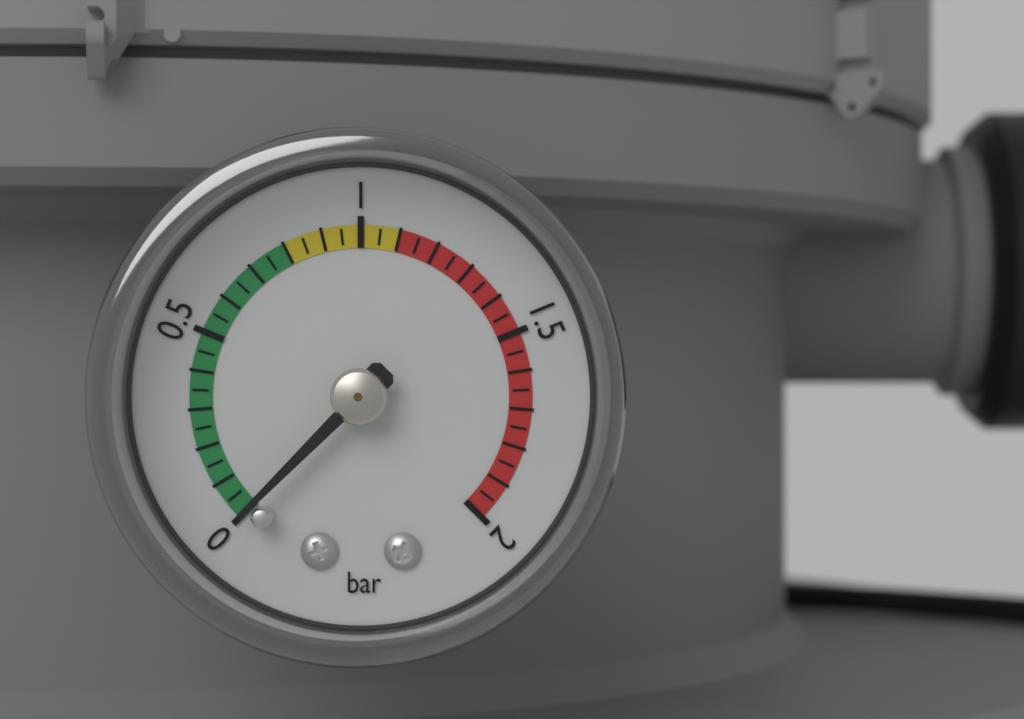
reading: 0.00 bar
